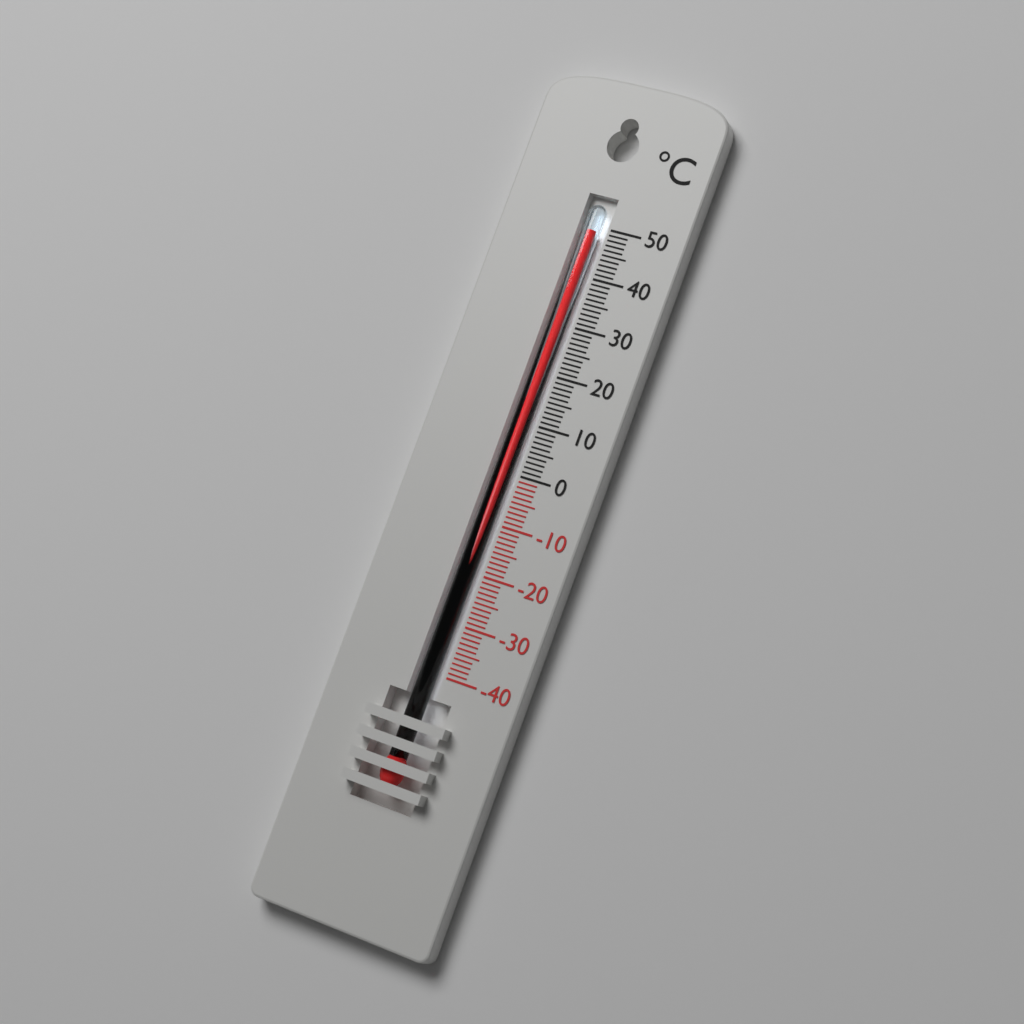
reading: 49 °C
